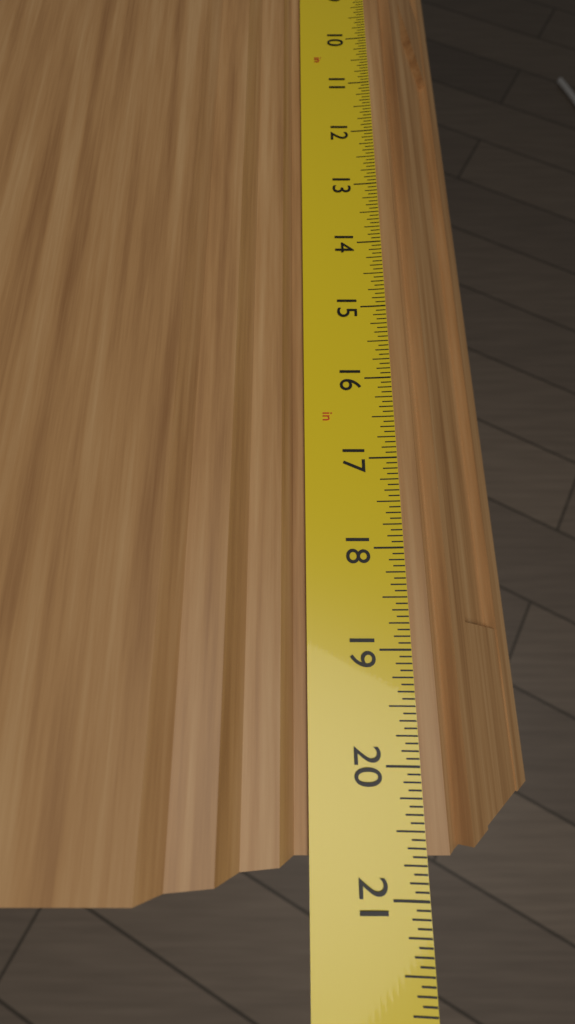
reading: 20.6875 in
